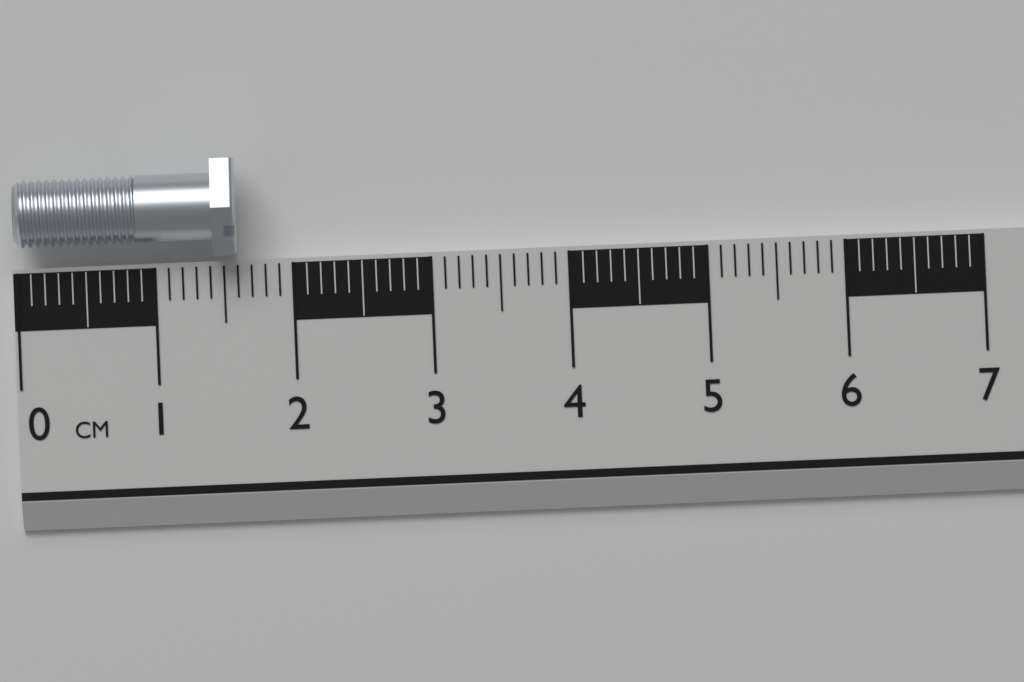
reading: 1.6 cm
